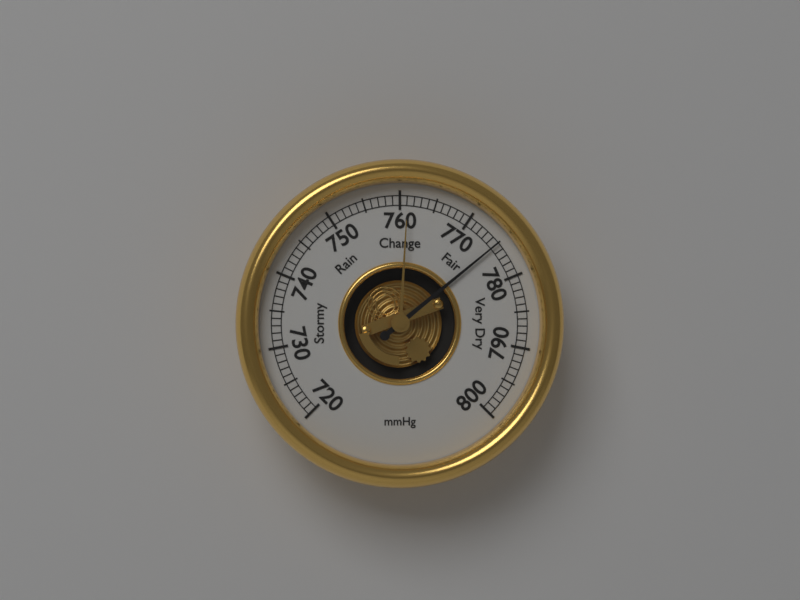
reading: 775 mmHg
